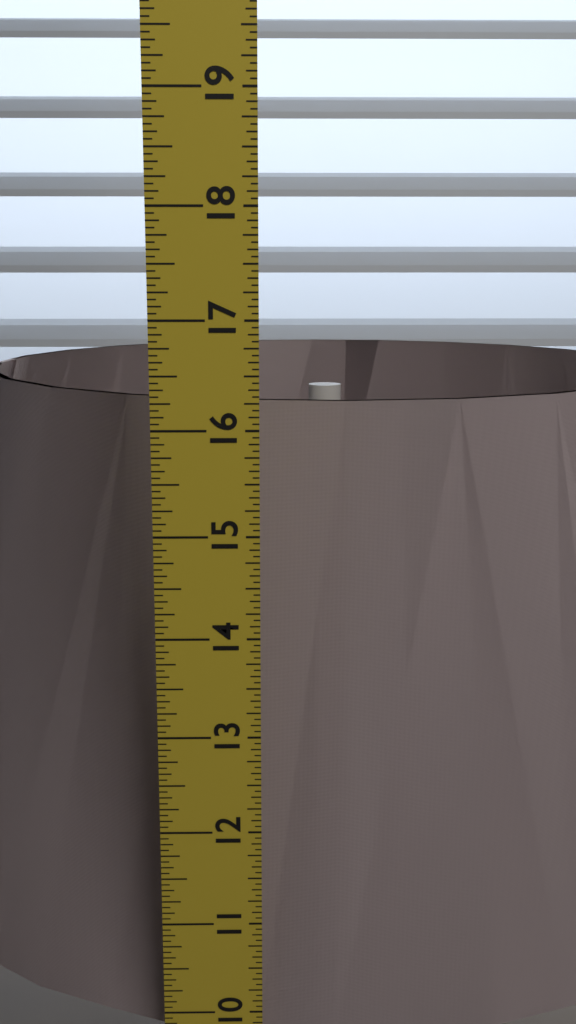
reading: 16.0625 in
